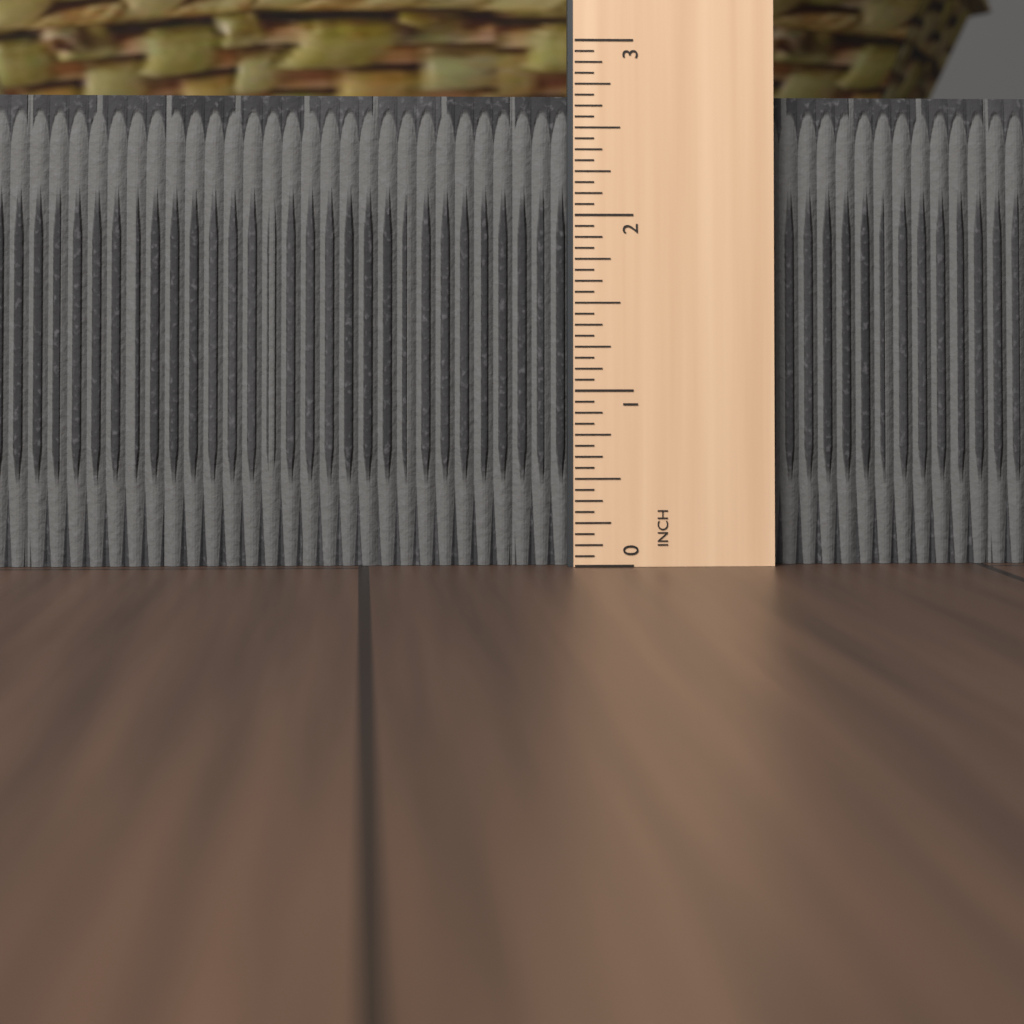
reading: 2.6875 in
